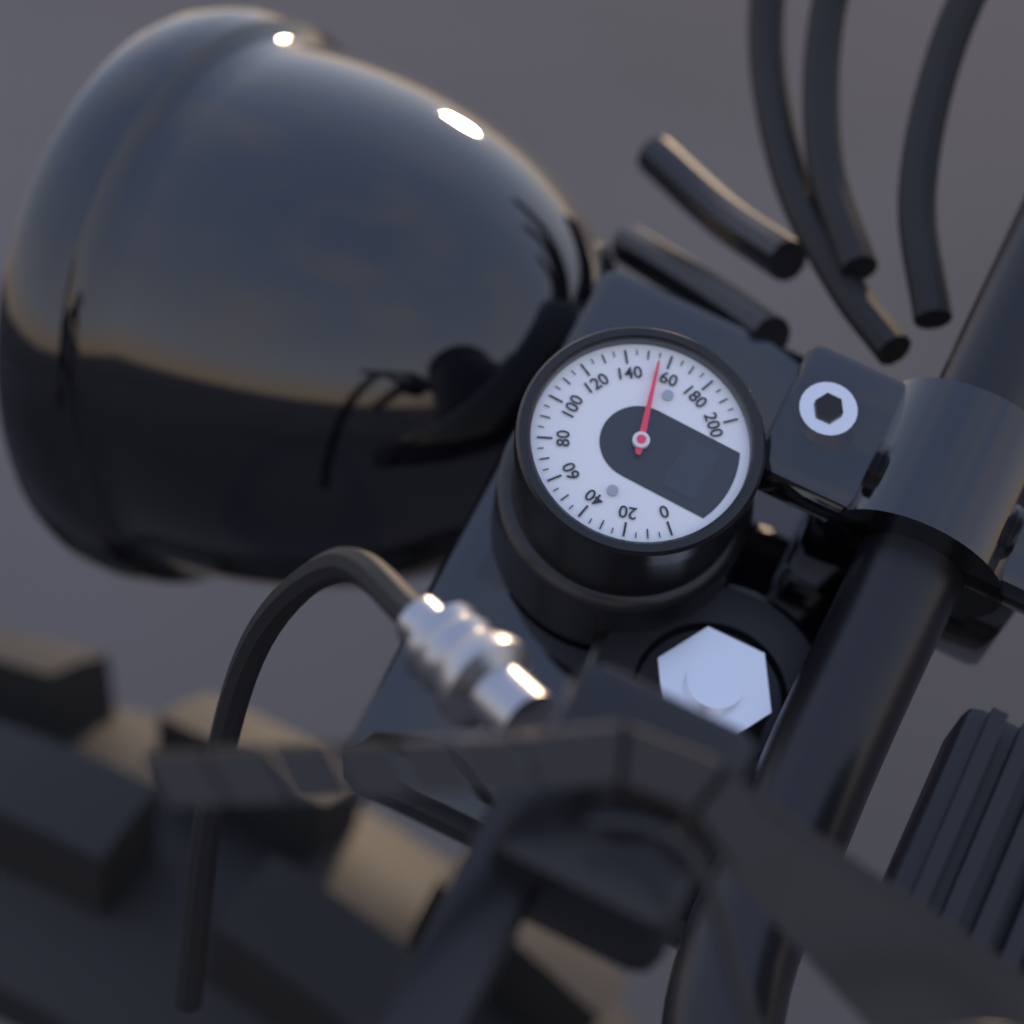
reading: 155 (no unit)
